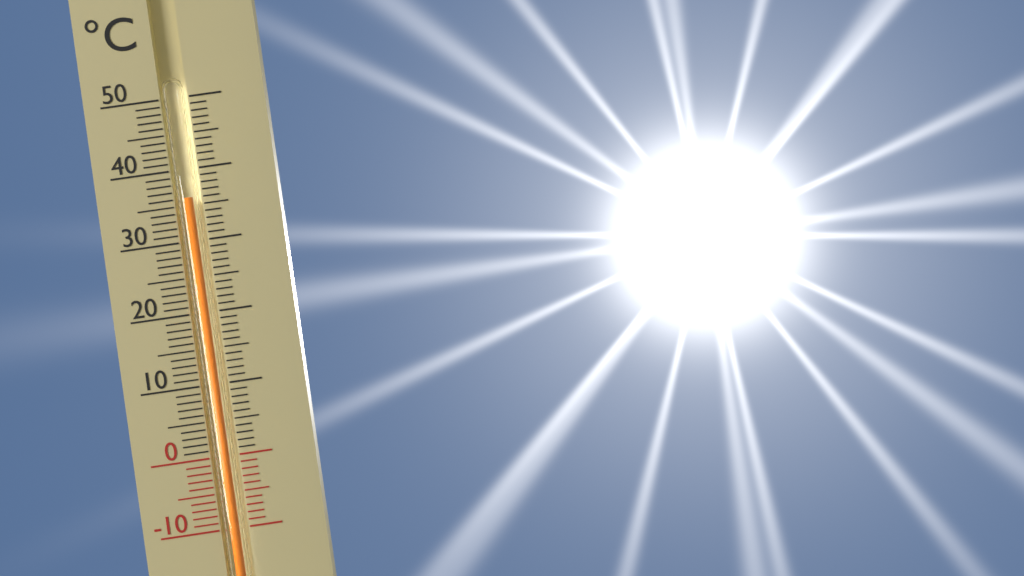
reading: 36 °C
